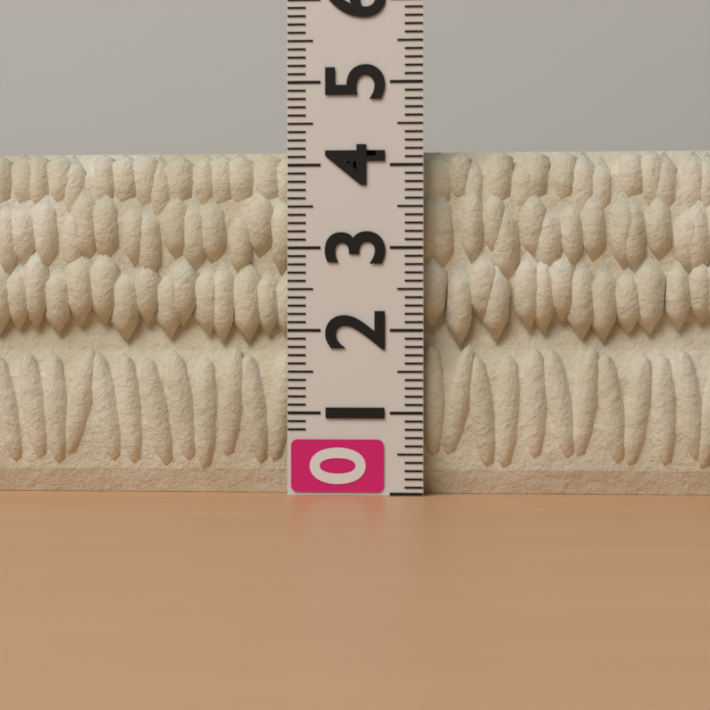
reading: 4.2 (no unit)
